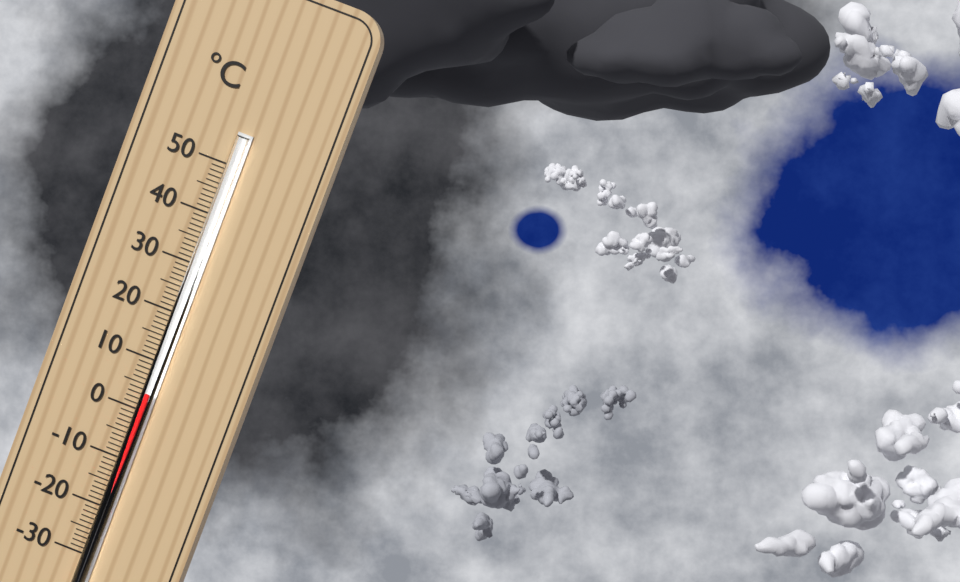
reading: 4 °C
